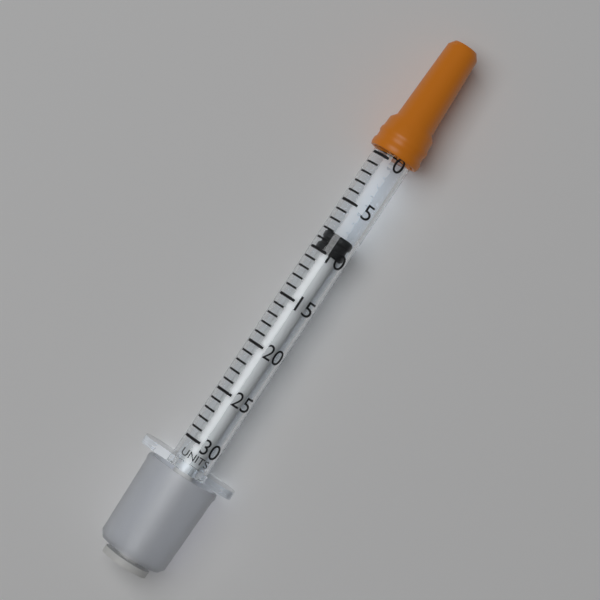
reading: 8 units
